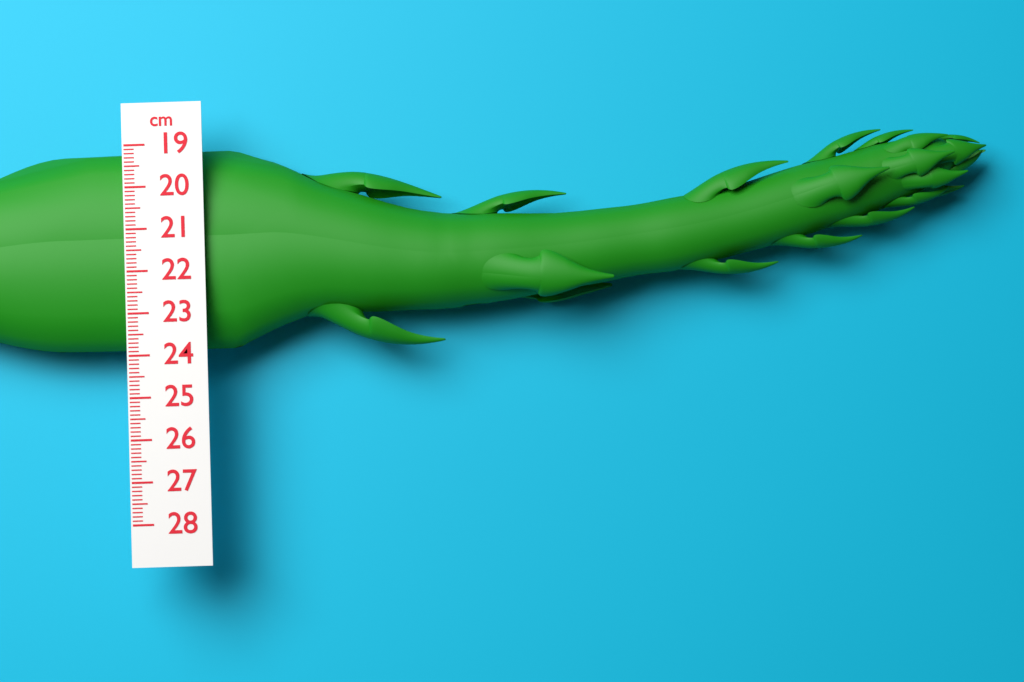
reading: 23.9 cm
